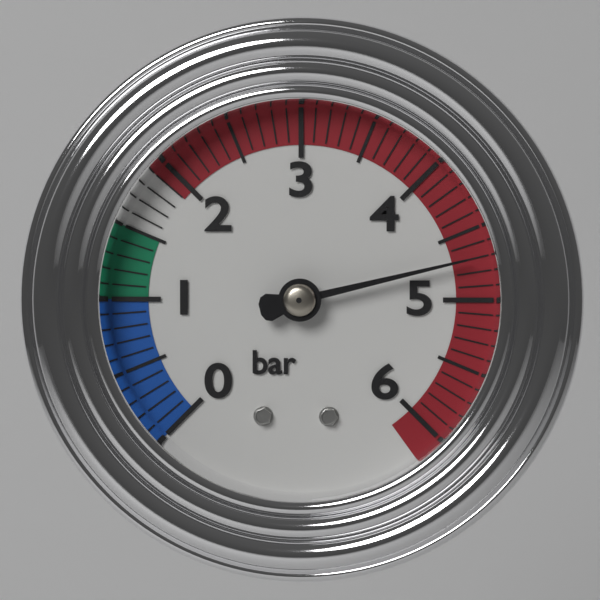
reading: 4.7 bar
